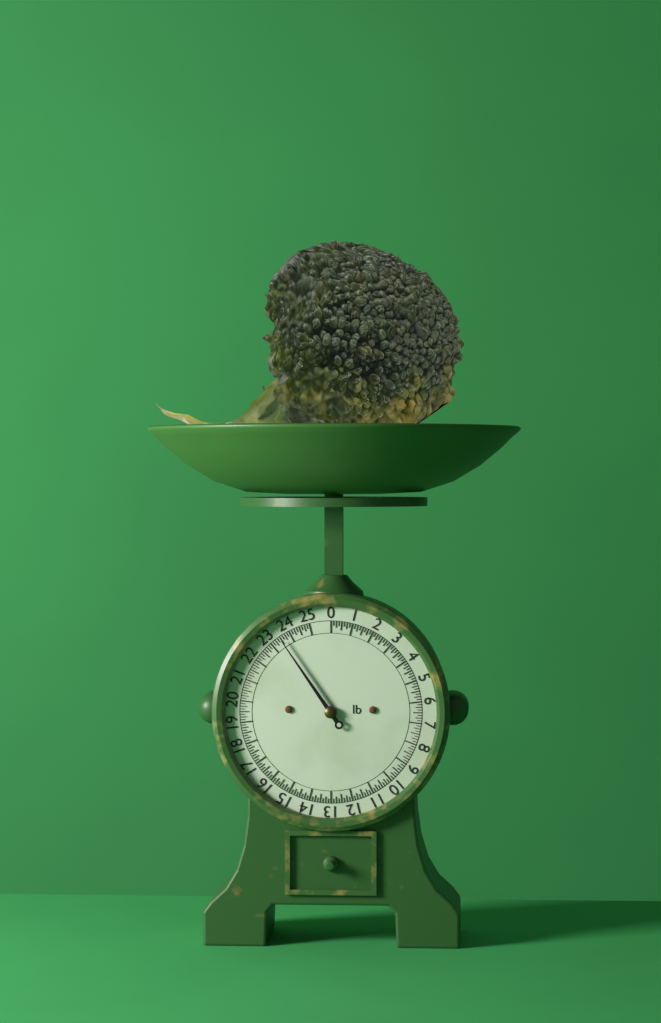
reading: 23.500 lb
